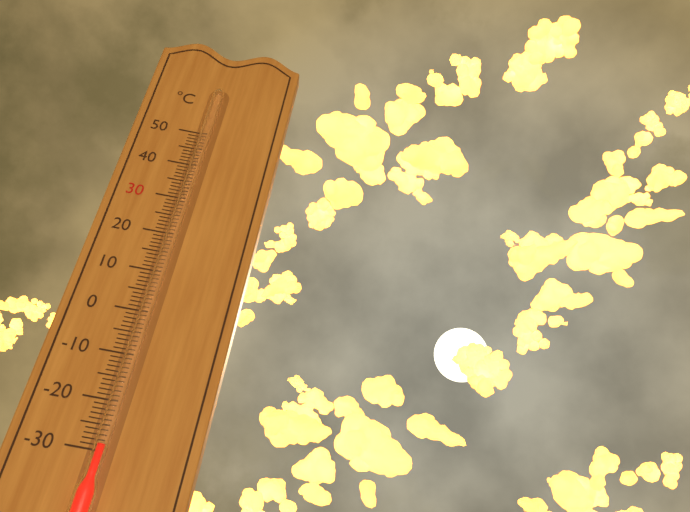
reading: -29 °C
